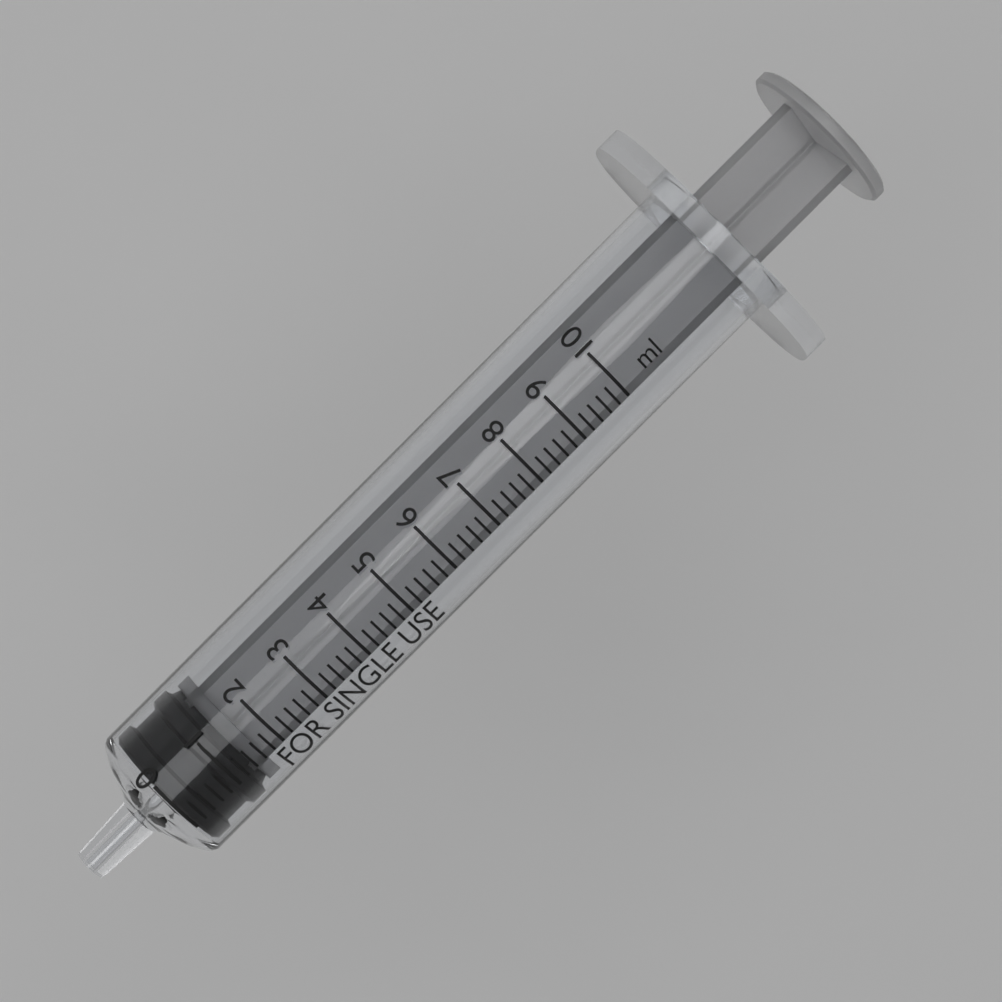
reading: 0.0 ml
